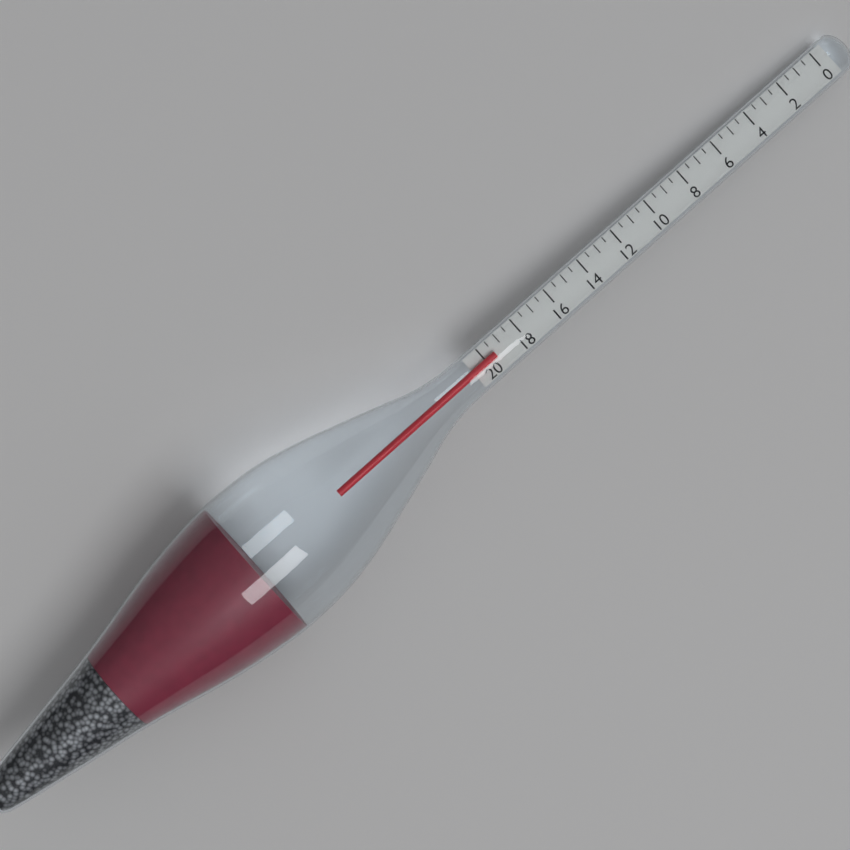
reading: 19.5 (no unit)
